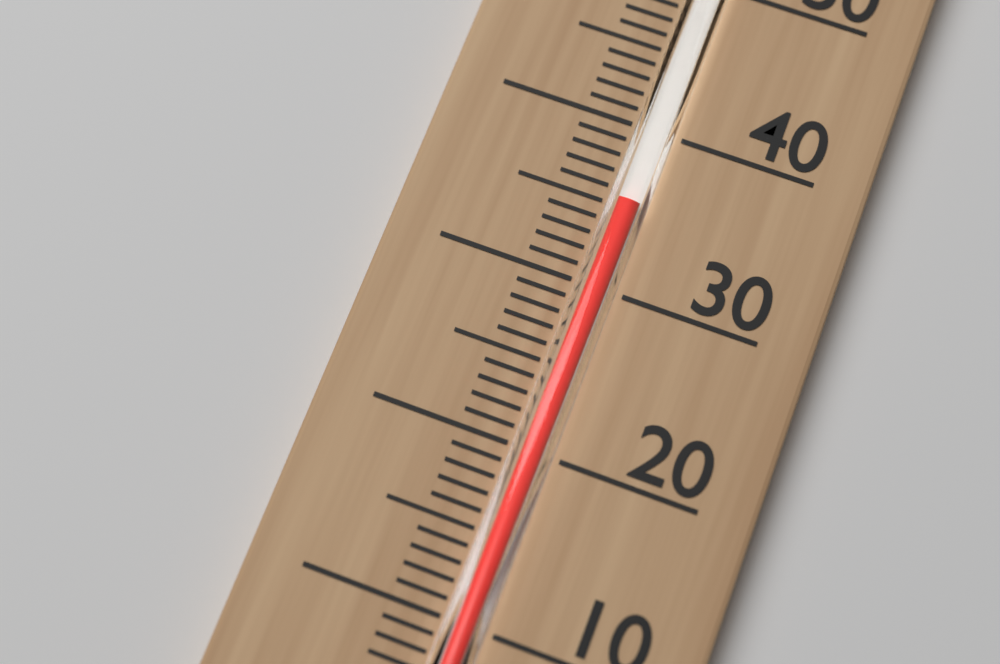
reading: 35 °C
